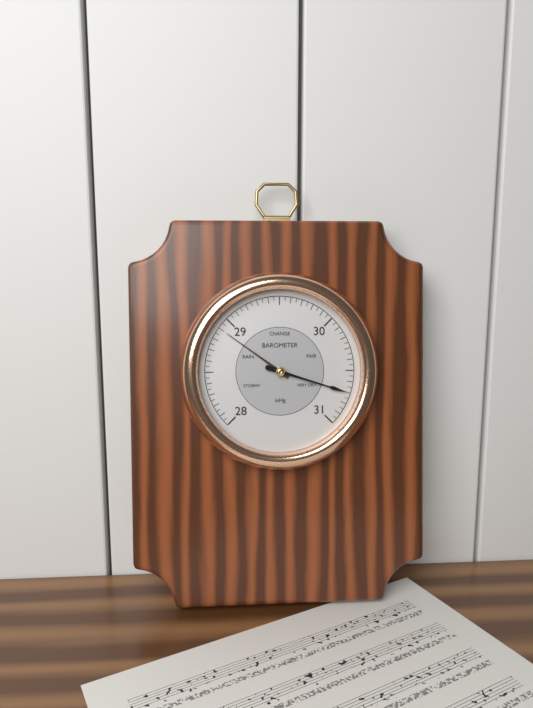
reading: 30.70 inHg
